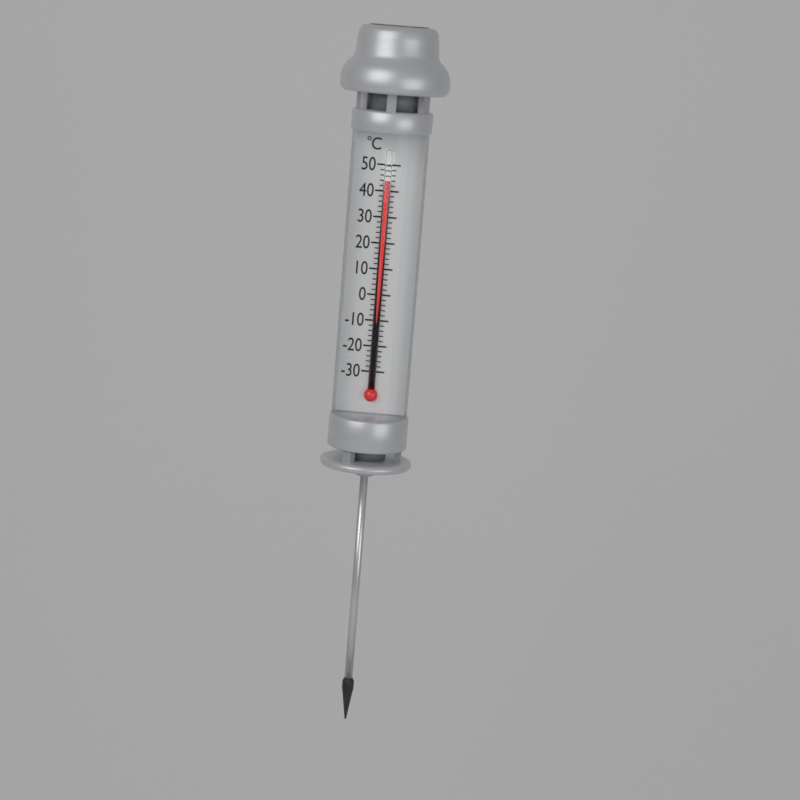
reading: 44 °C
